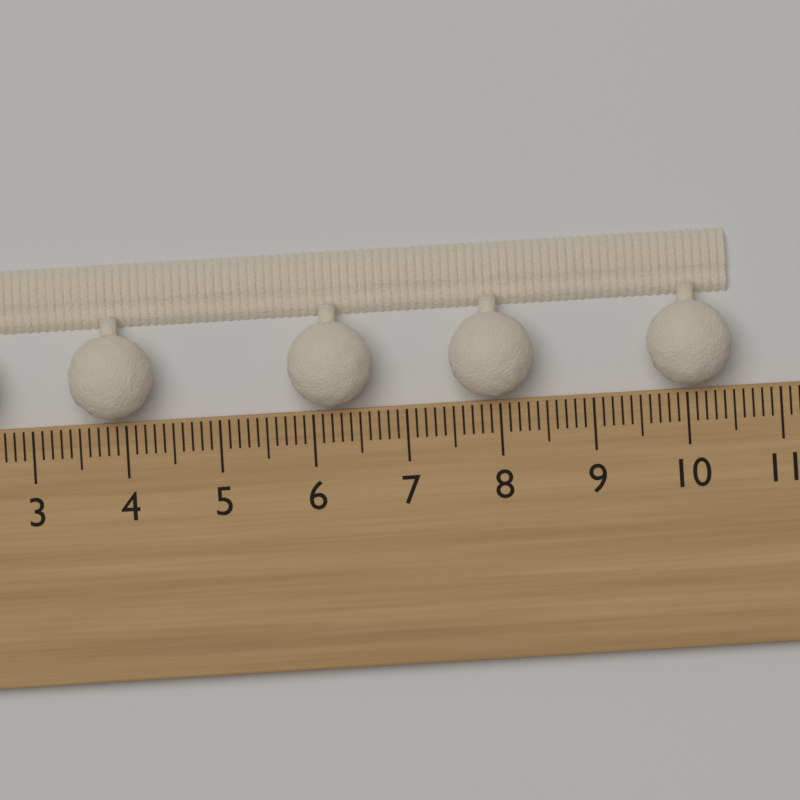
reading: 10.5 cm
